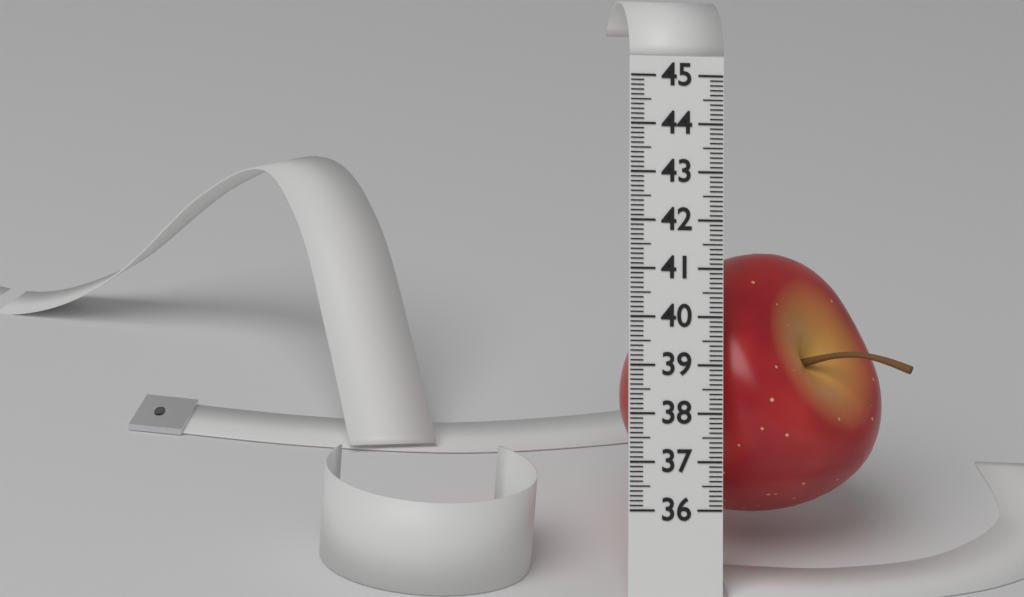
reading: 41.5 (no unit)
